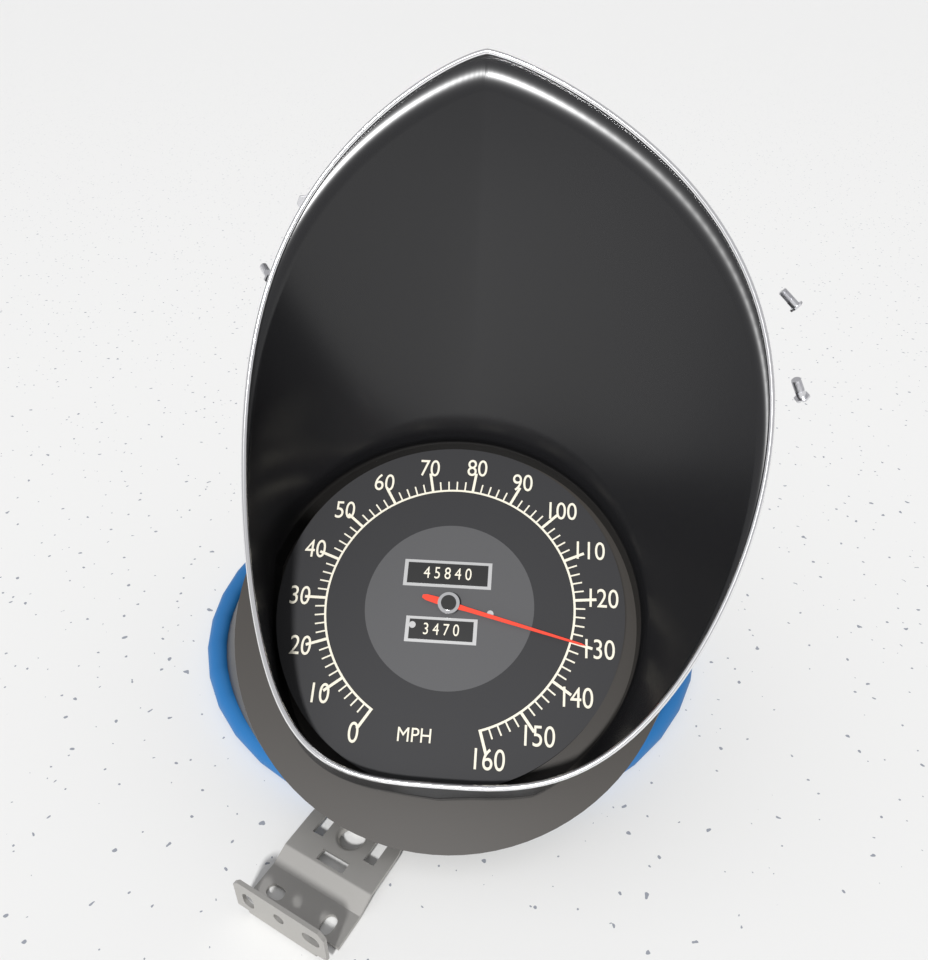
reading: 130 MPH
